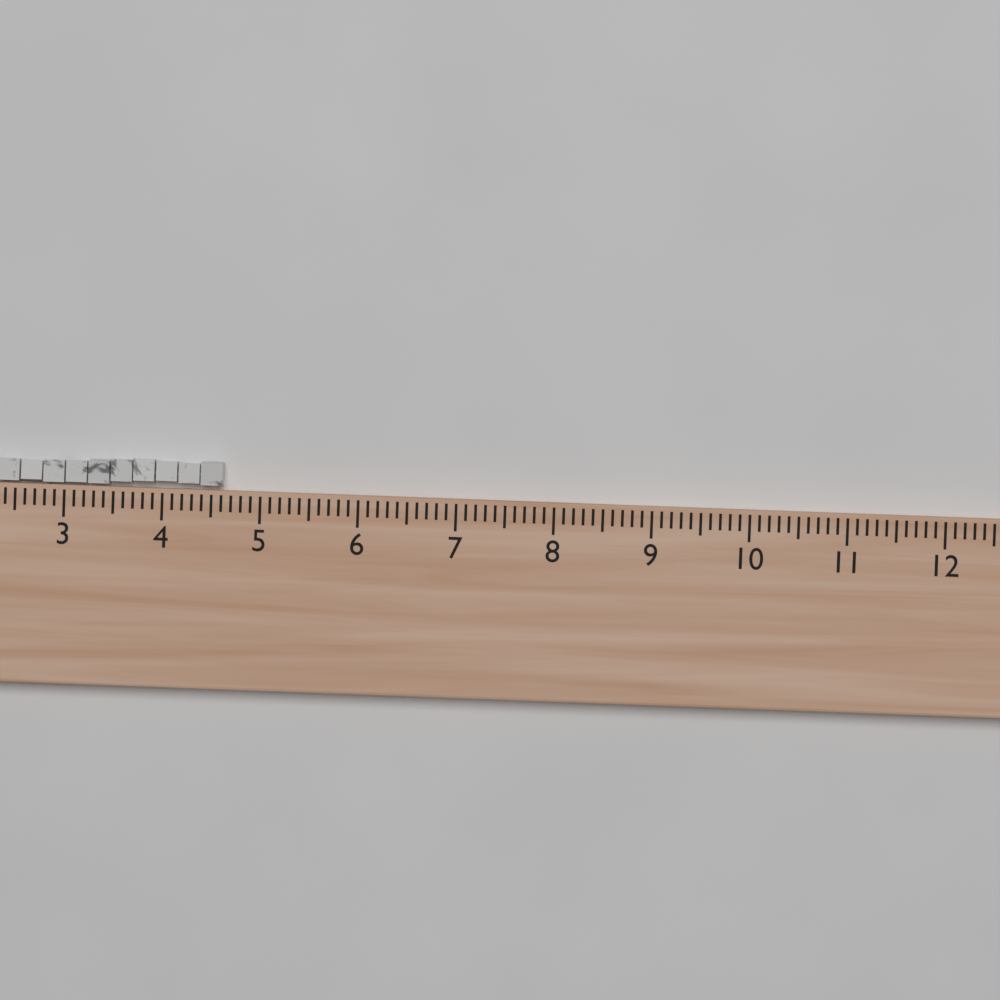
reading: 4.6 (no unit)
